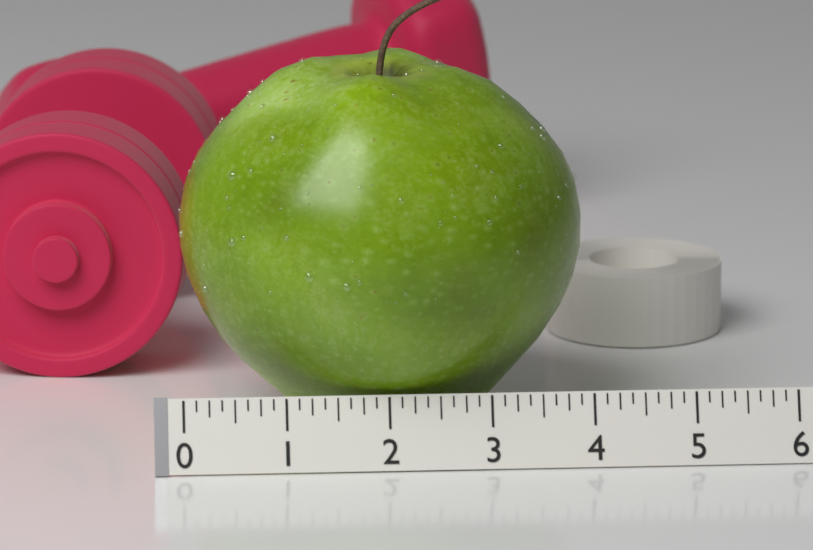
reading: 4.000 (no unit)
